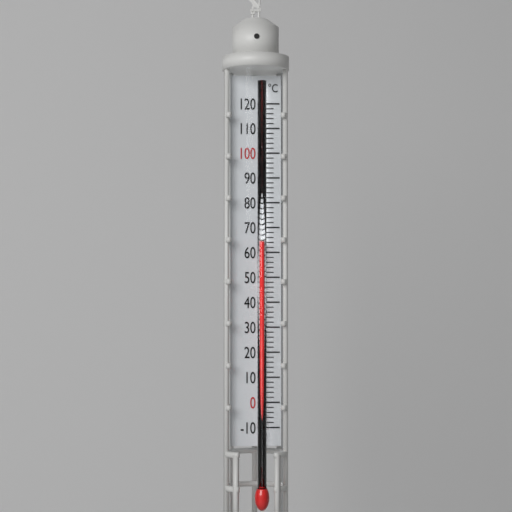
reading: 64 °C
